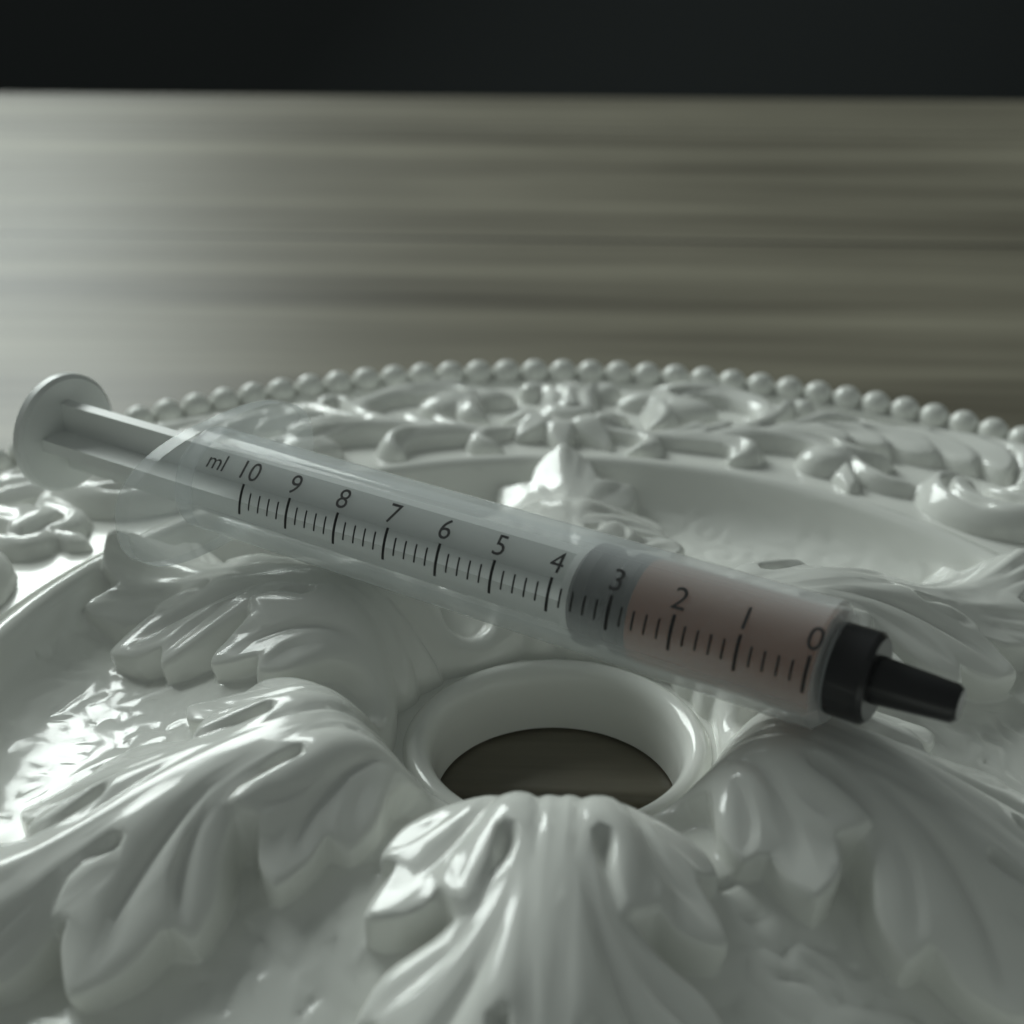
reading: 2.8 ml
